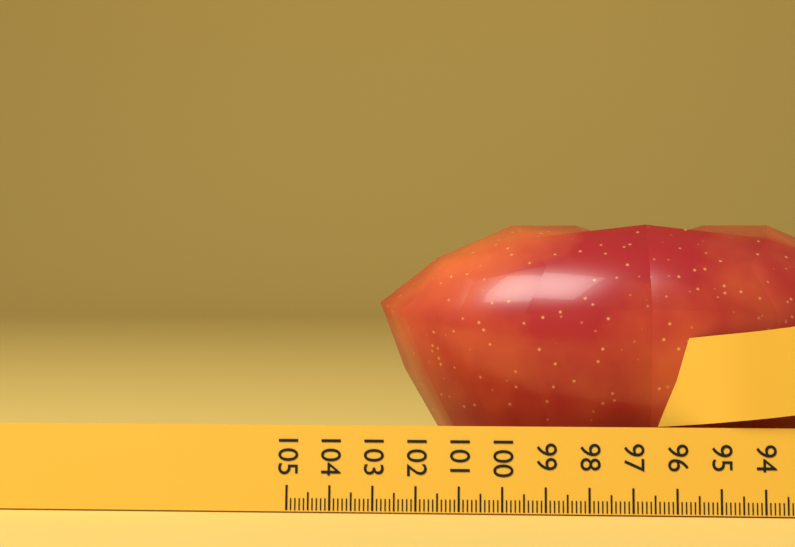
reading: 103.1 (no unit)
